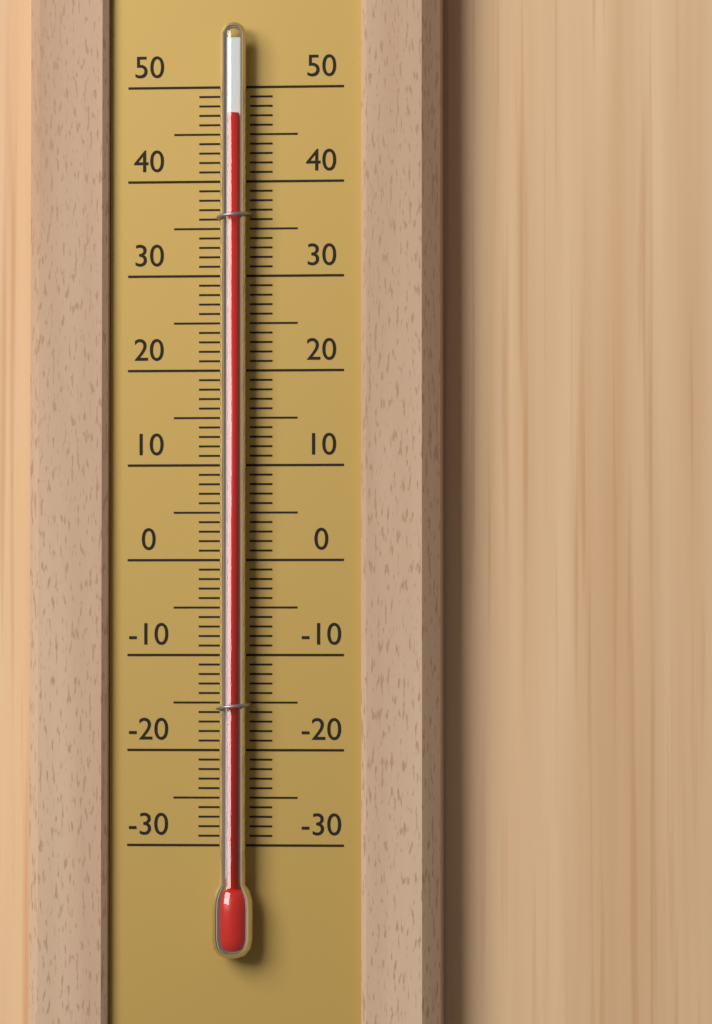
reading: 47 (no unit)
